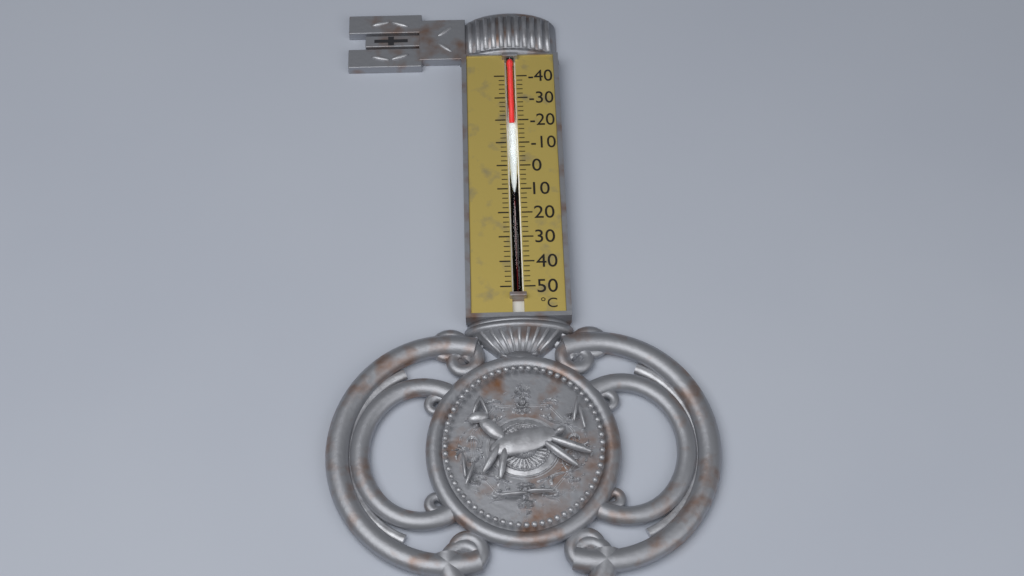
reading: -18 °C
